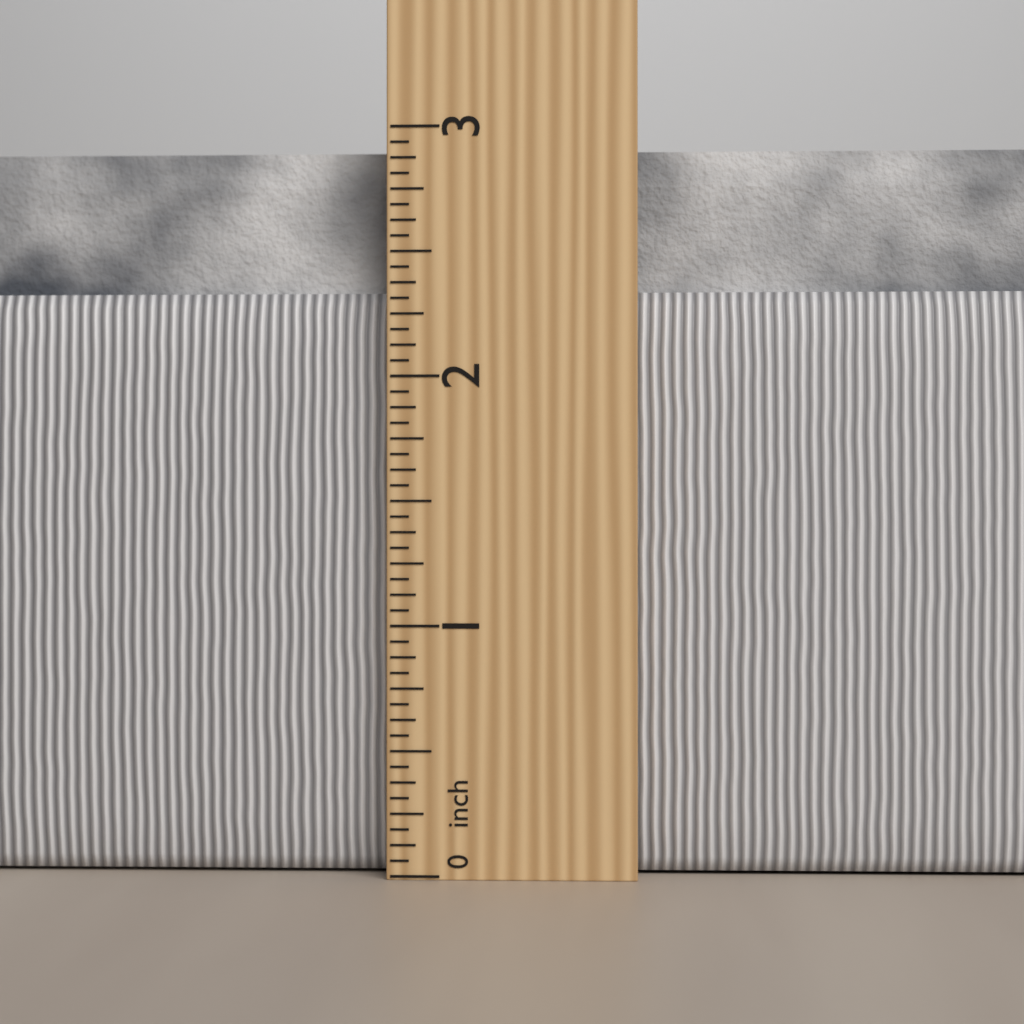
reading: 2.9375 in
